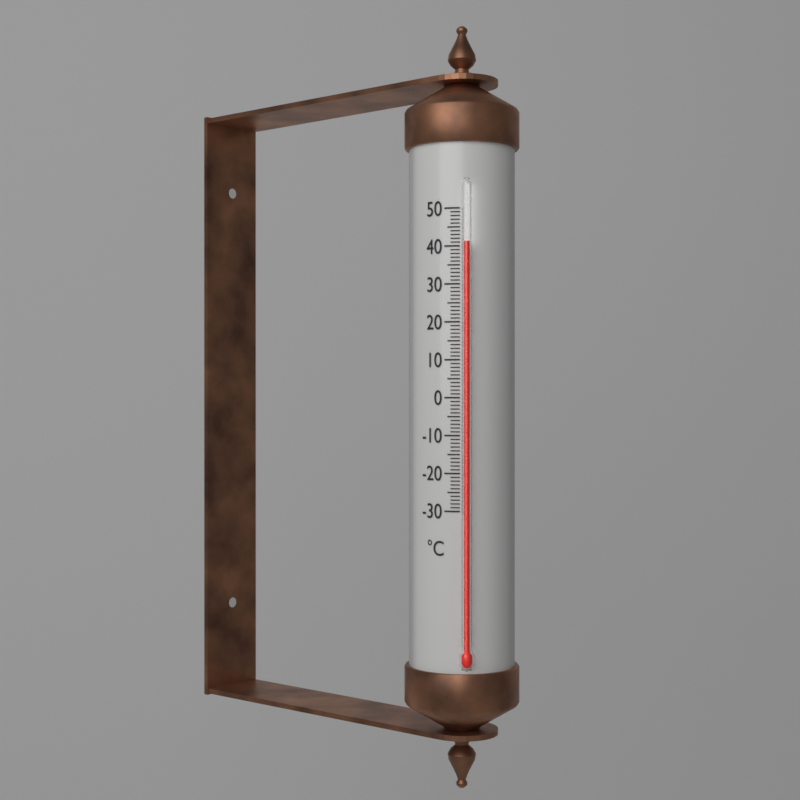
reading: 41 °C
